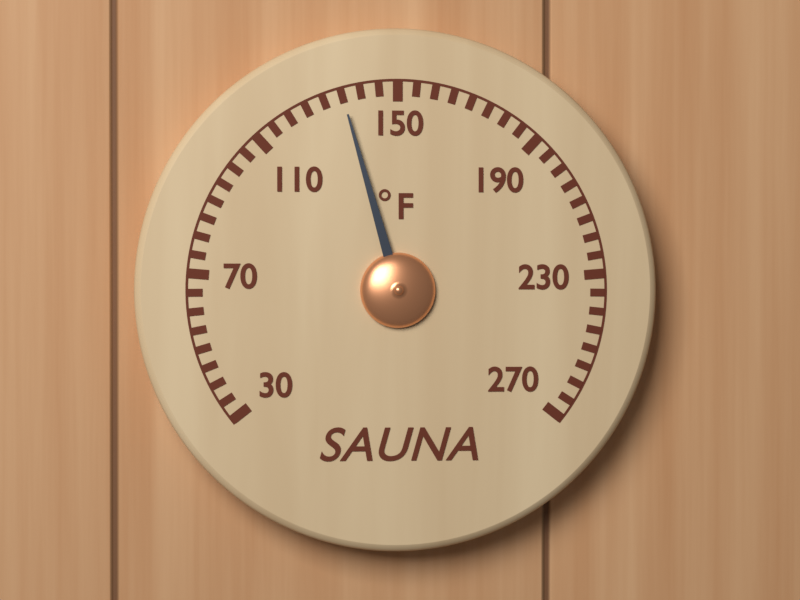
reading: 135 °F
